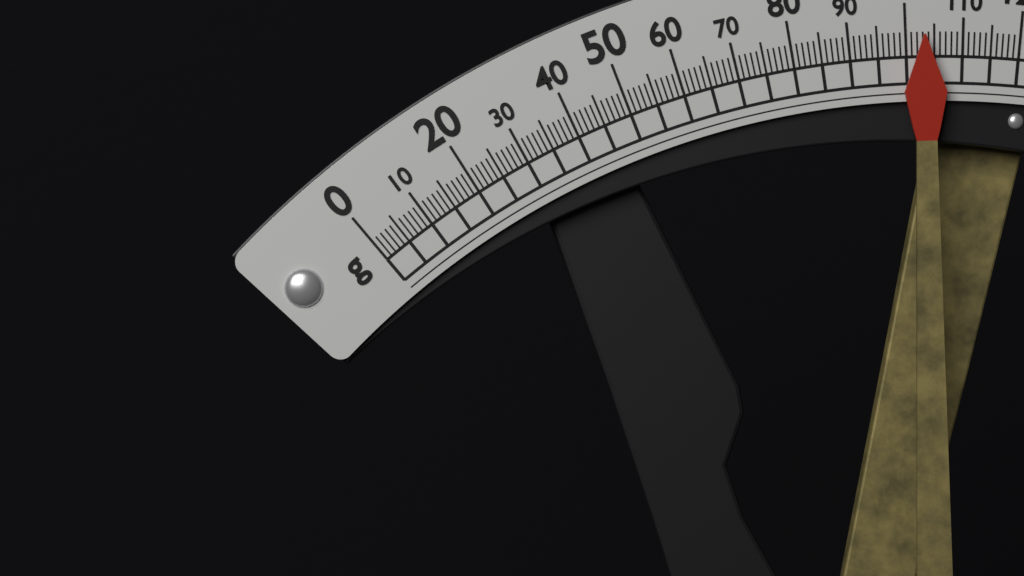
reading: 103 g
